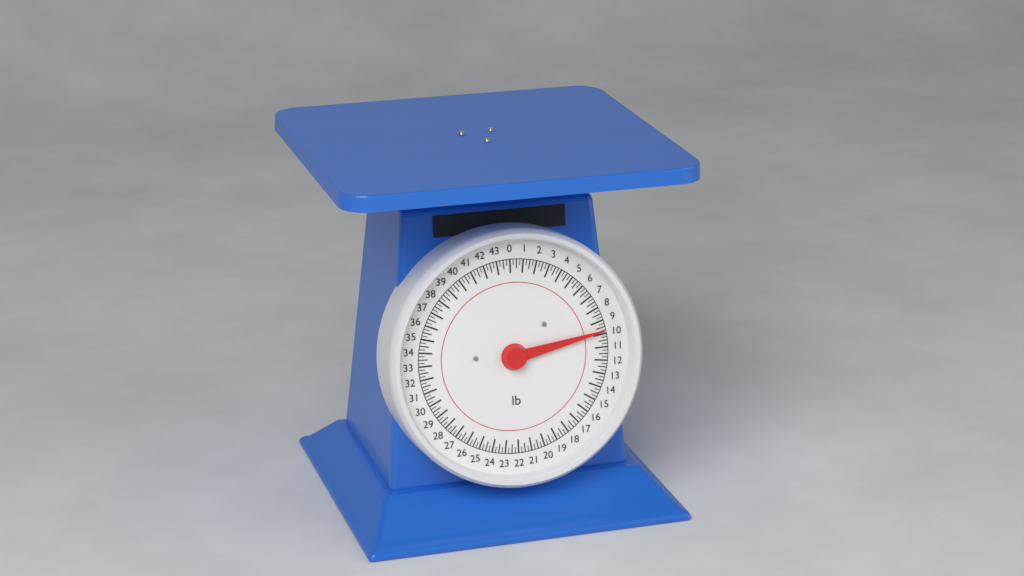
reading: 9.75 lb
